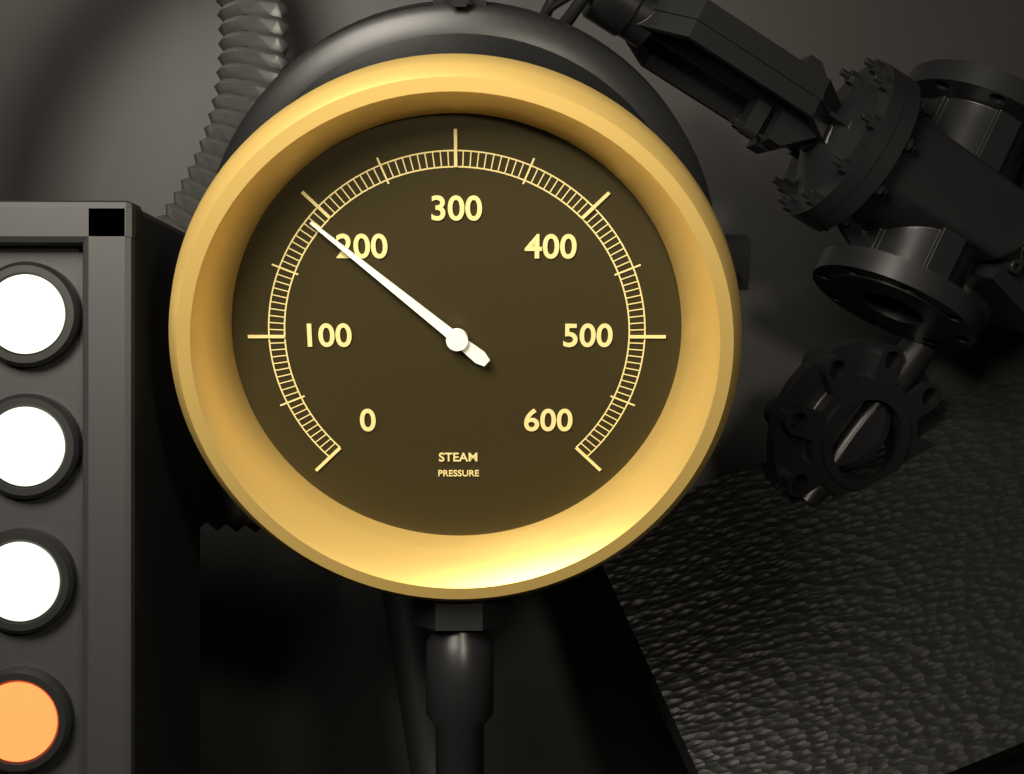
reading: 190 (no unit)
